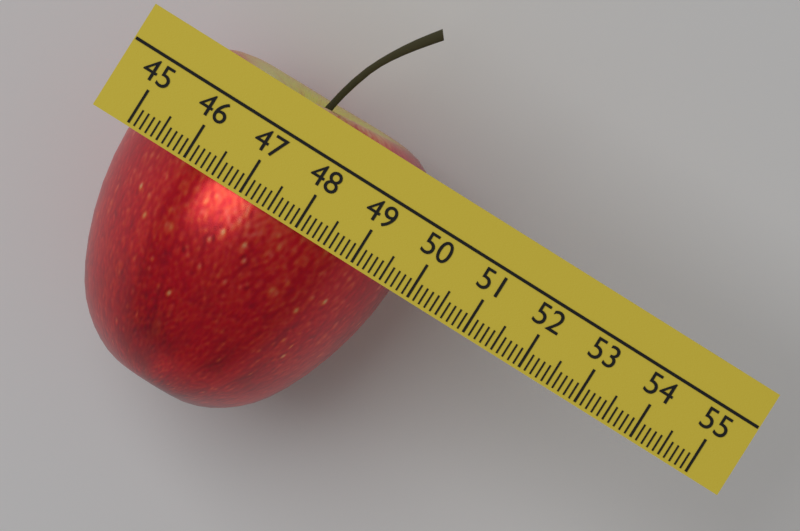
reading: 49.8 (no unit)
